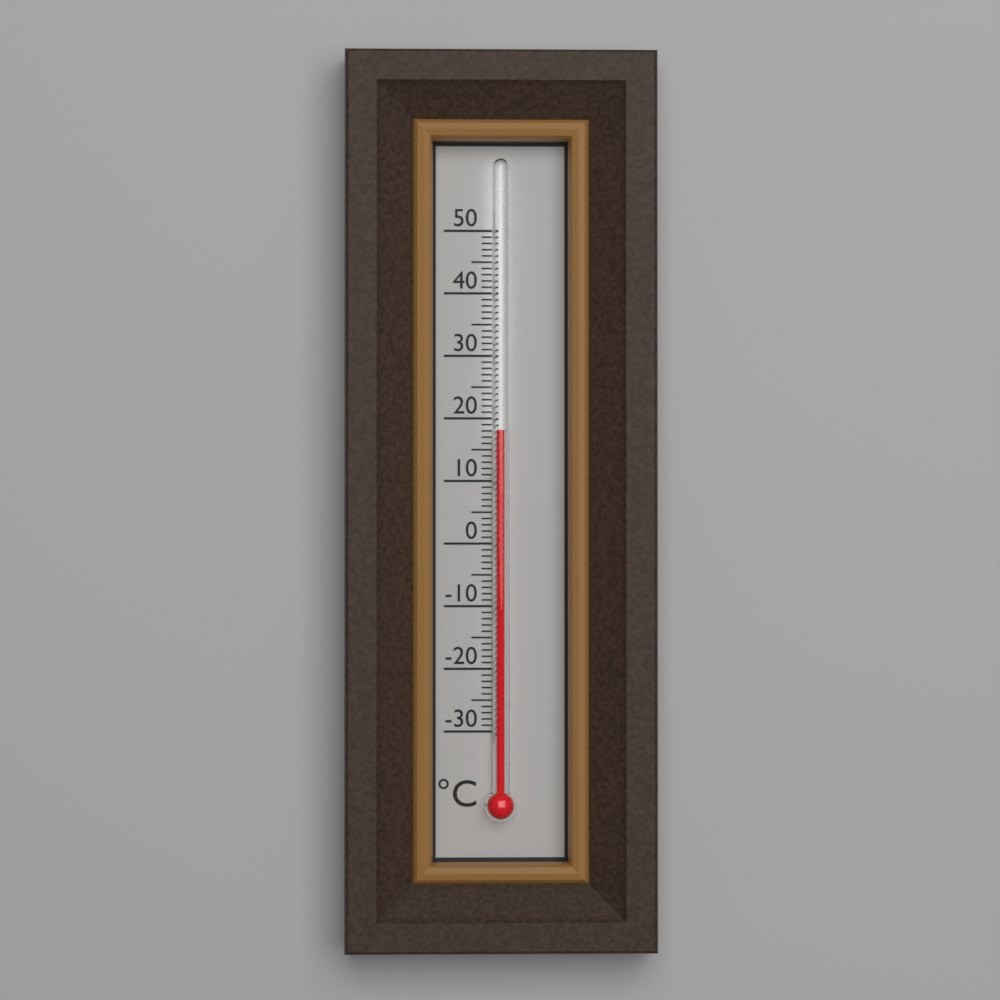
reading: 18 °C
